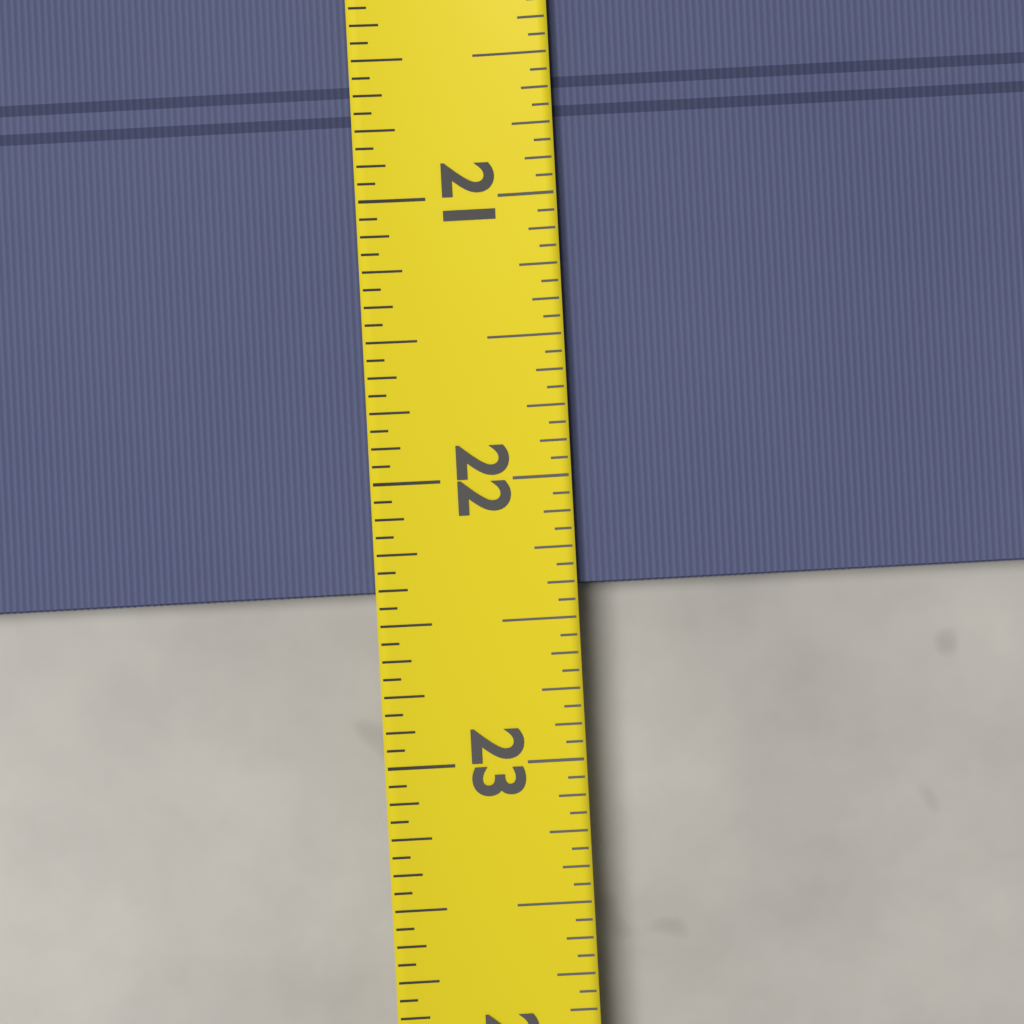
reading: 22.3750 (no unit)
